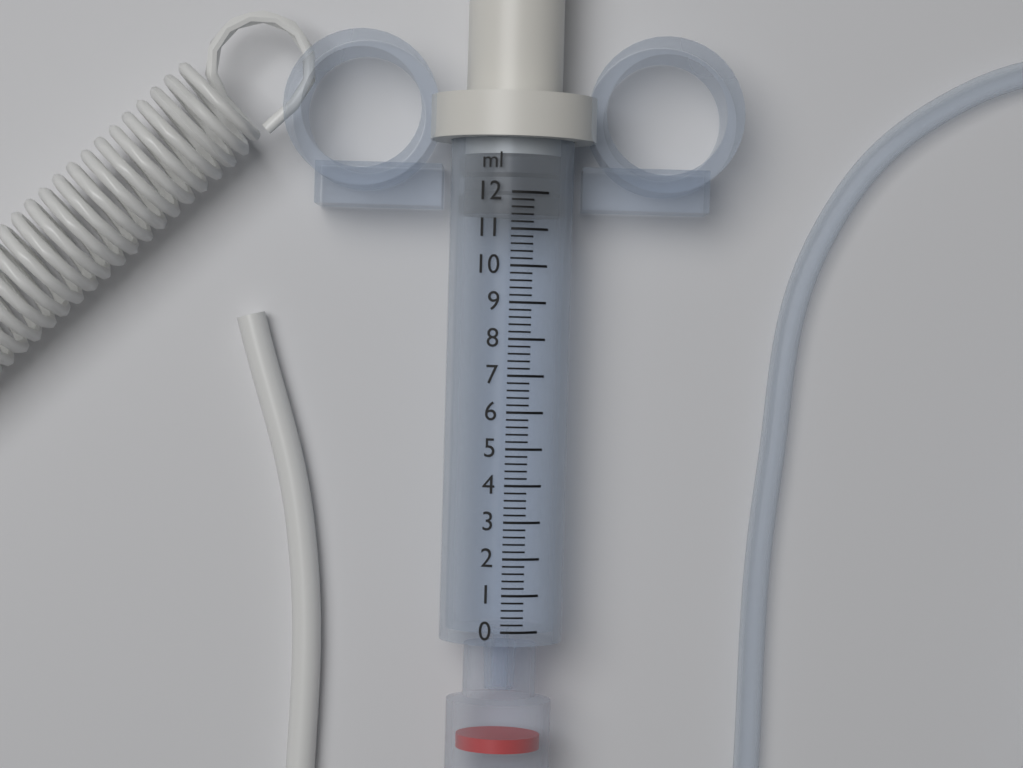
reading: 11.4 ml
